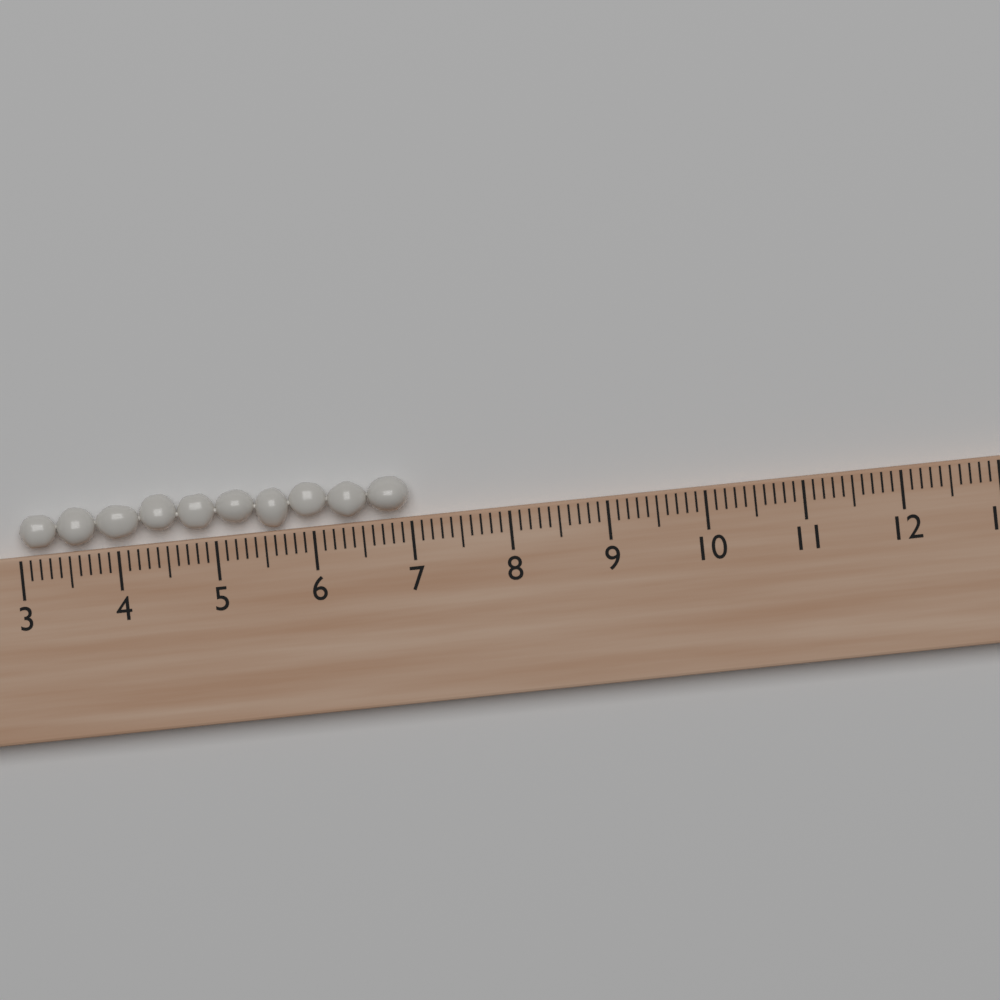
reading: 7.0 (no unit)
